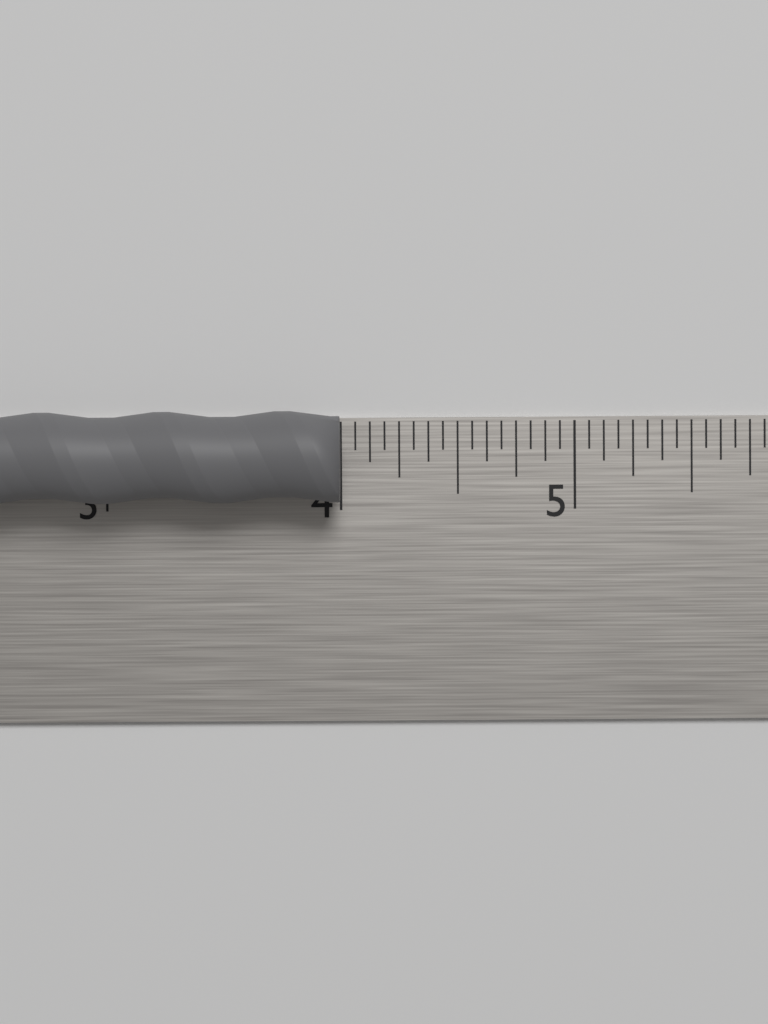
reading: 4.0000 in
